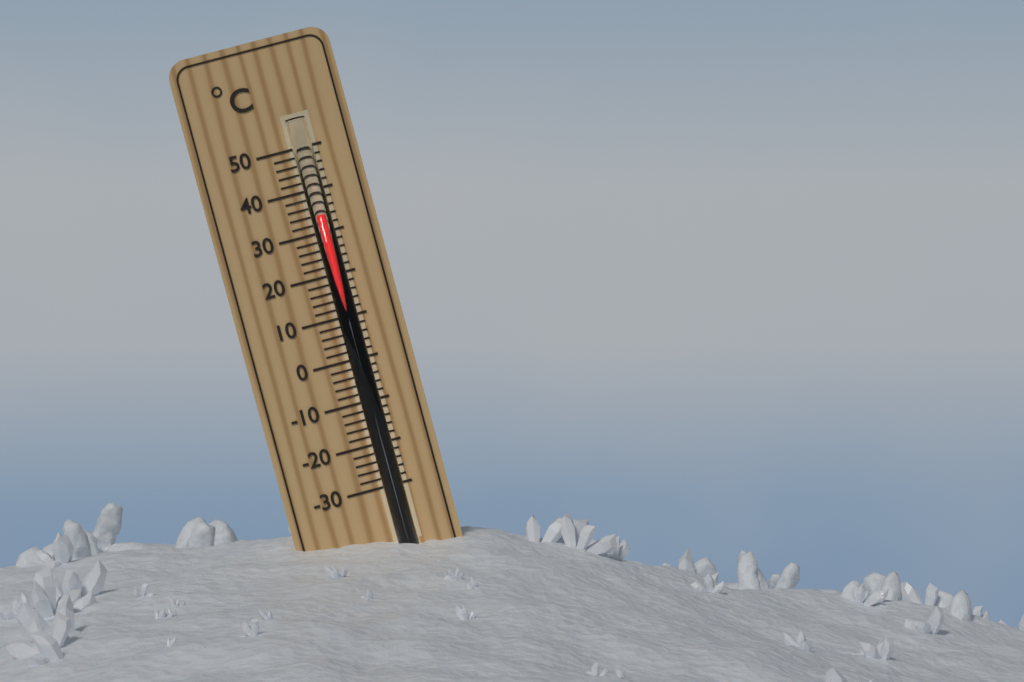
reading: 34 °C
